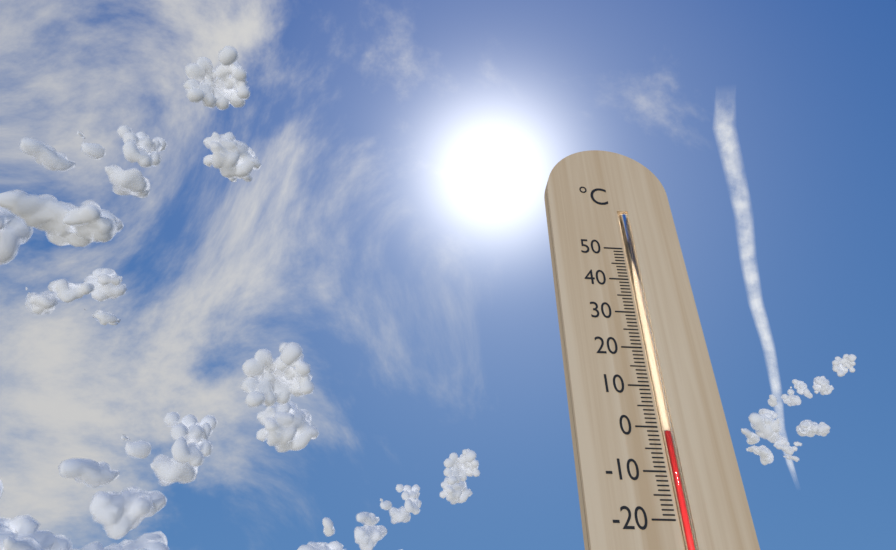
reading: -1 °C
